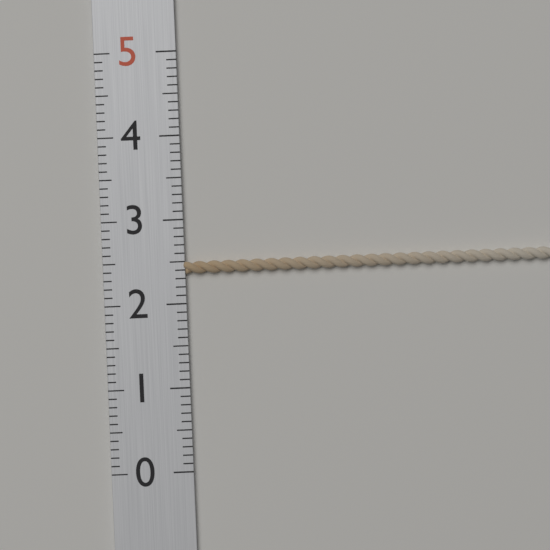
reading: 2.5 (no unit)
